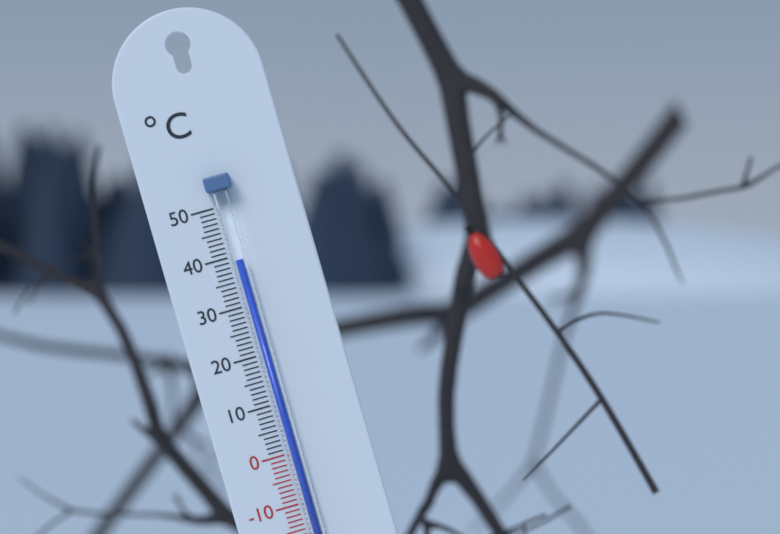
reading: 39 °C
